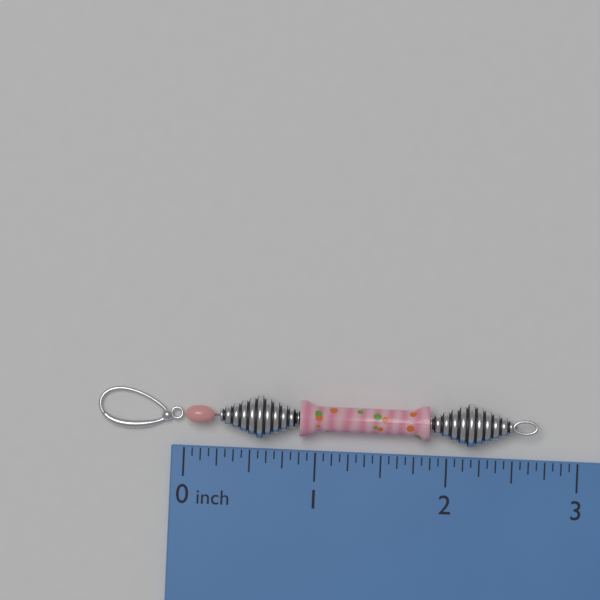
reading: 2.6875 inch
